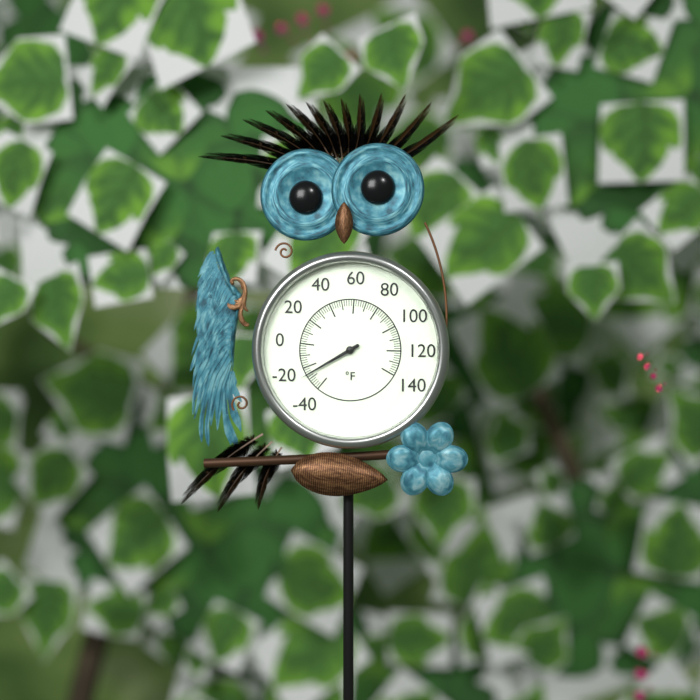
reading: -26 °F
